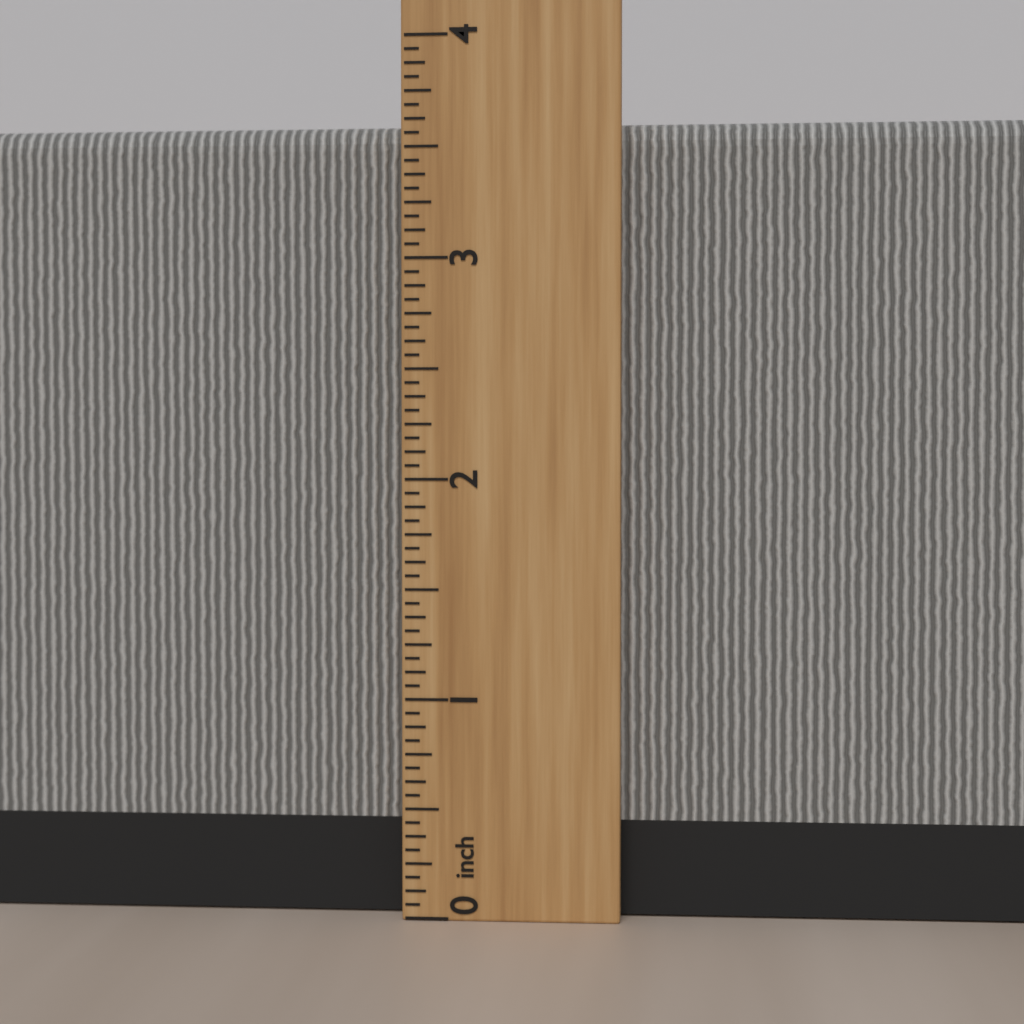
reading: 3.6250 inch
